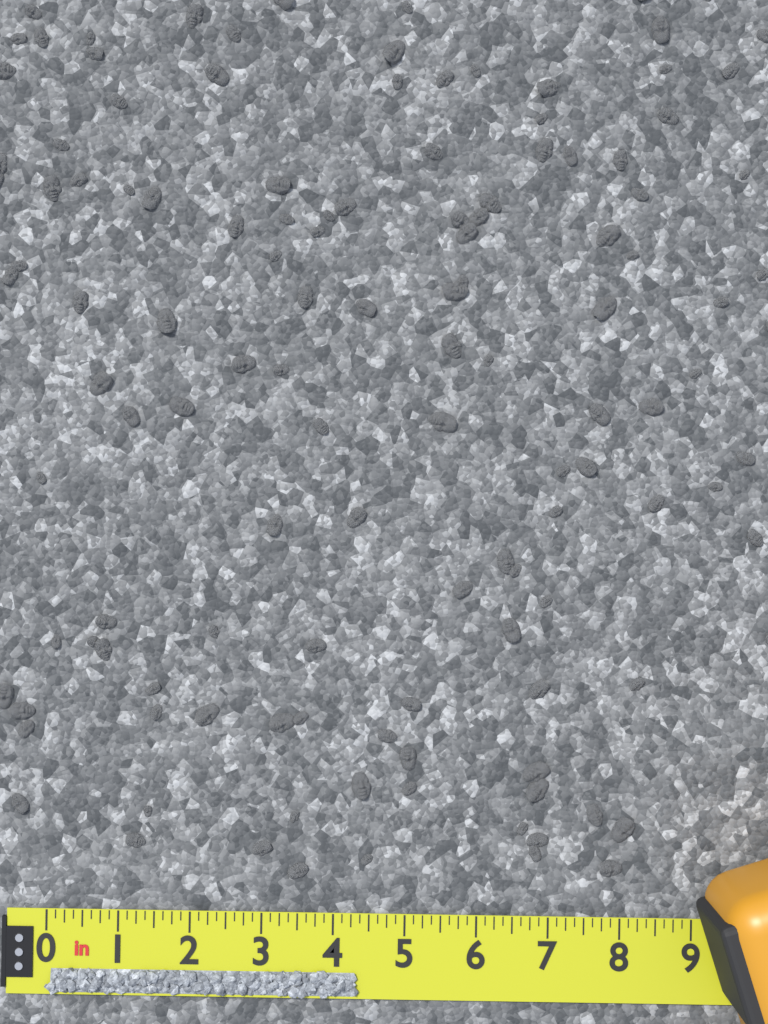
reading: 4.375 in
